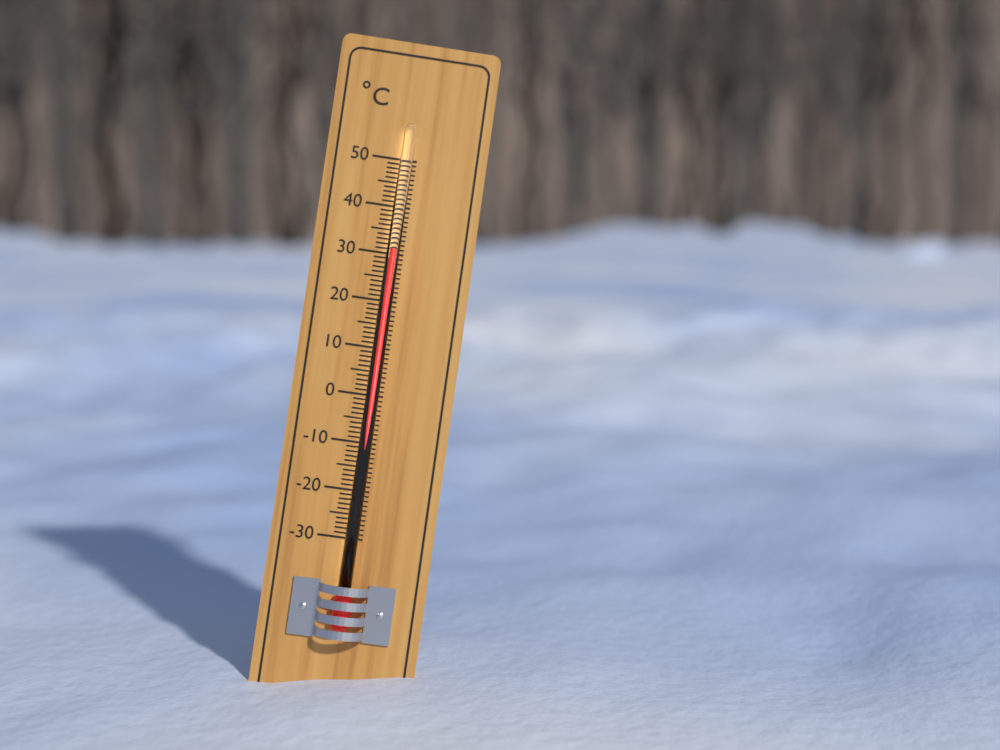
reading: 31 °C
